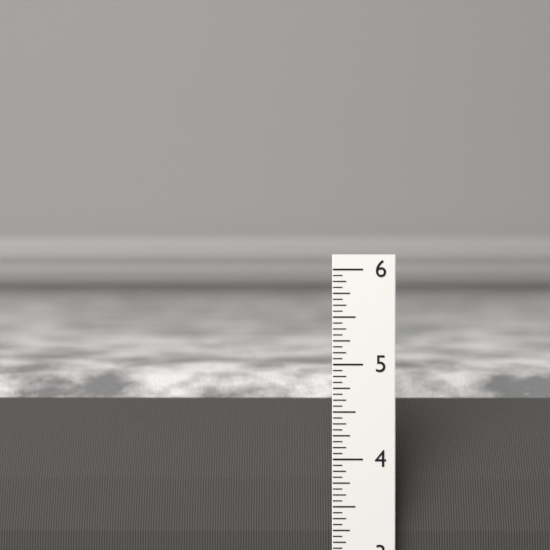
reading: 4.8125 in
